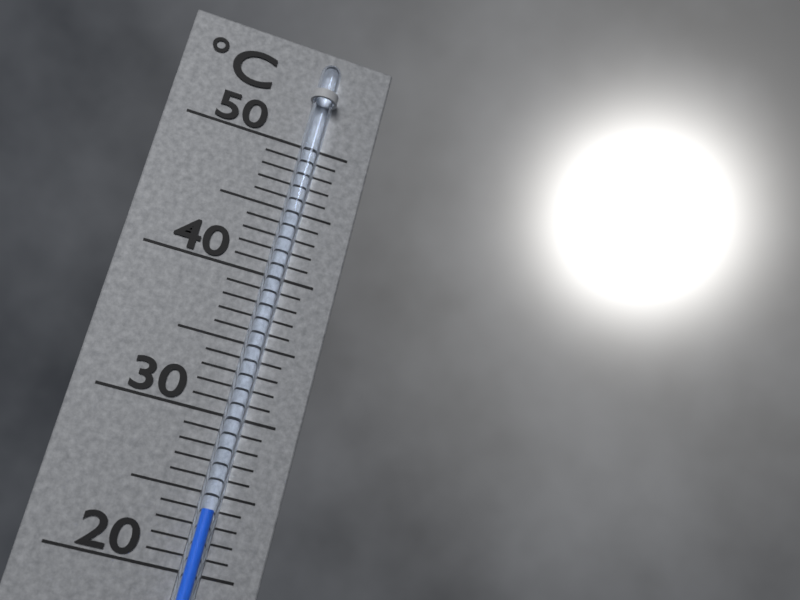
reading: 24 °C
